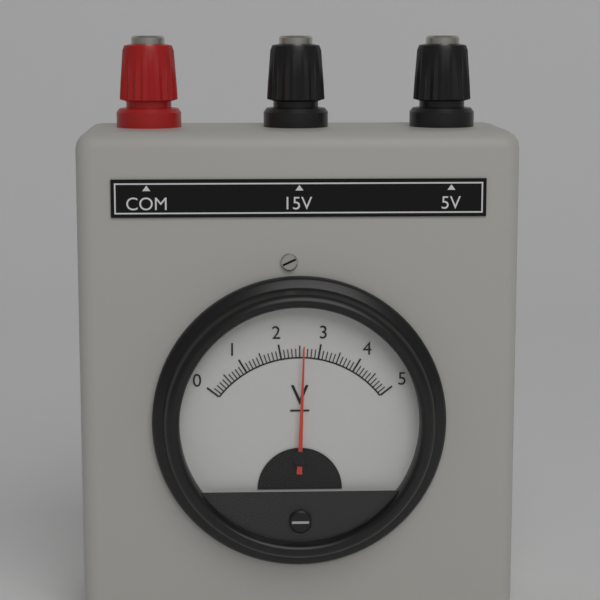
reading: 2.6 V
